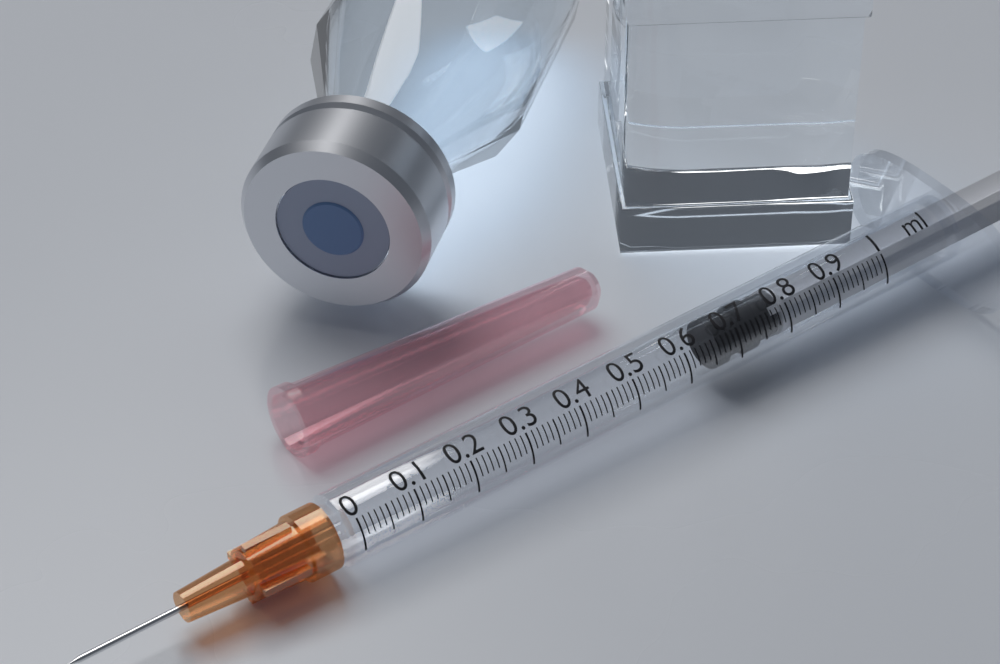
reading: 0.67 ml
